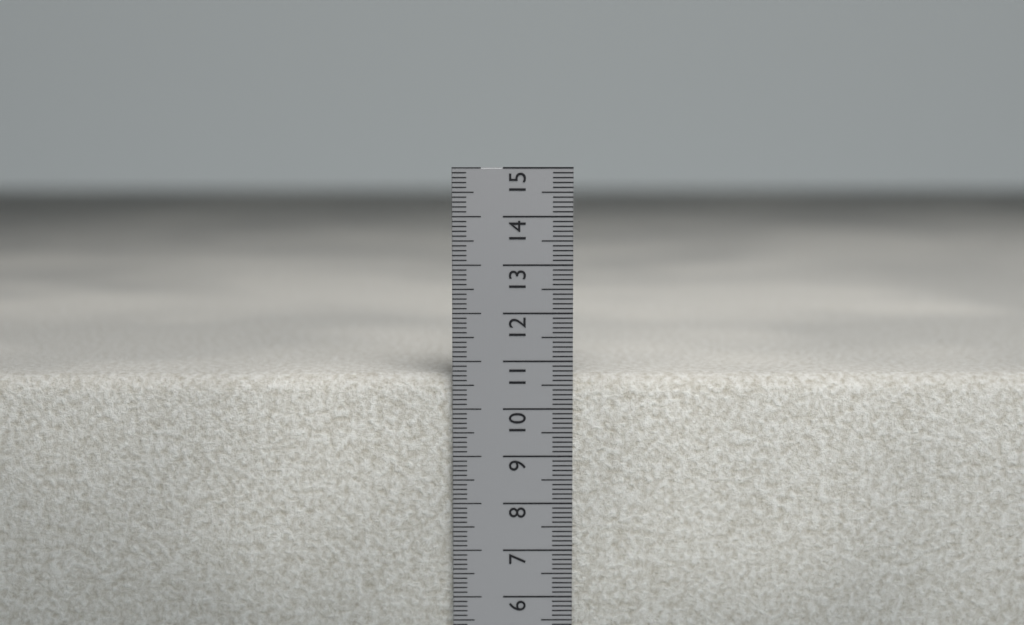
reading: 10.7 cm
